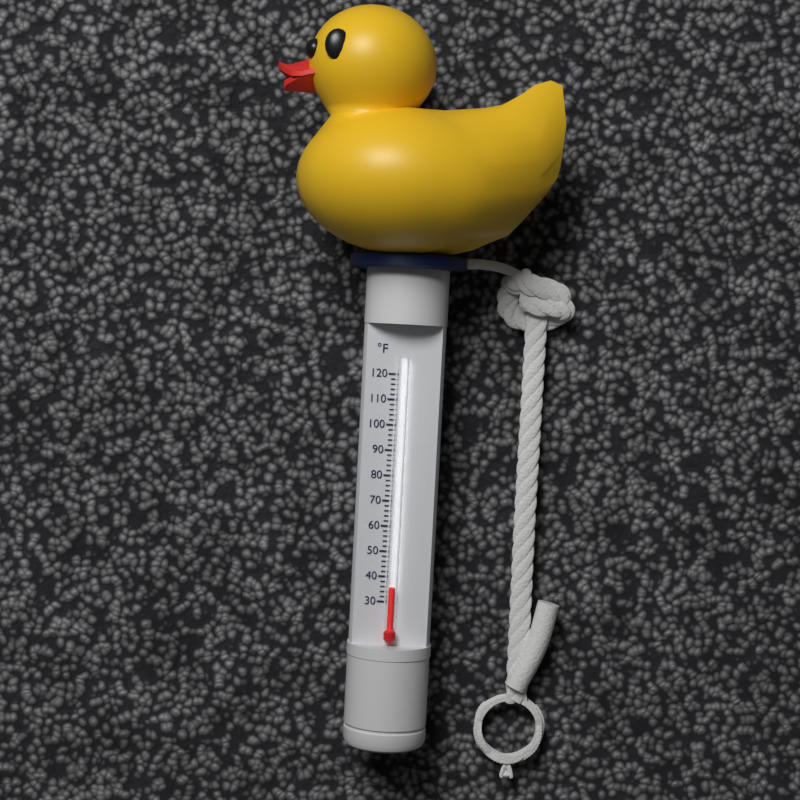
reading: 36 °F
